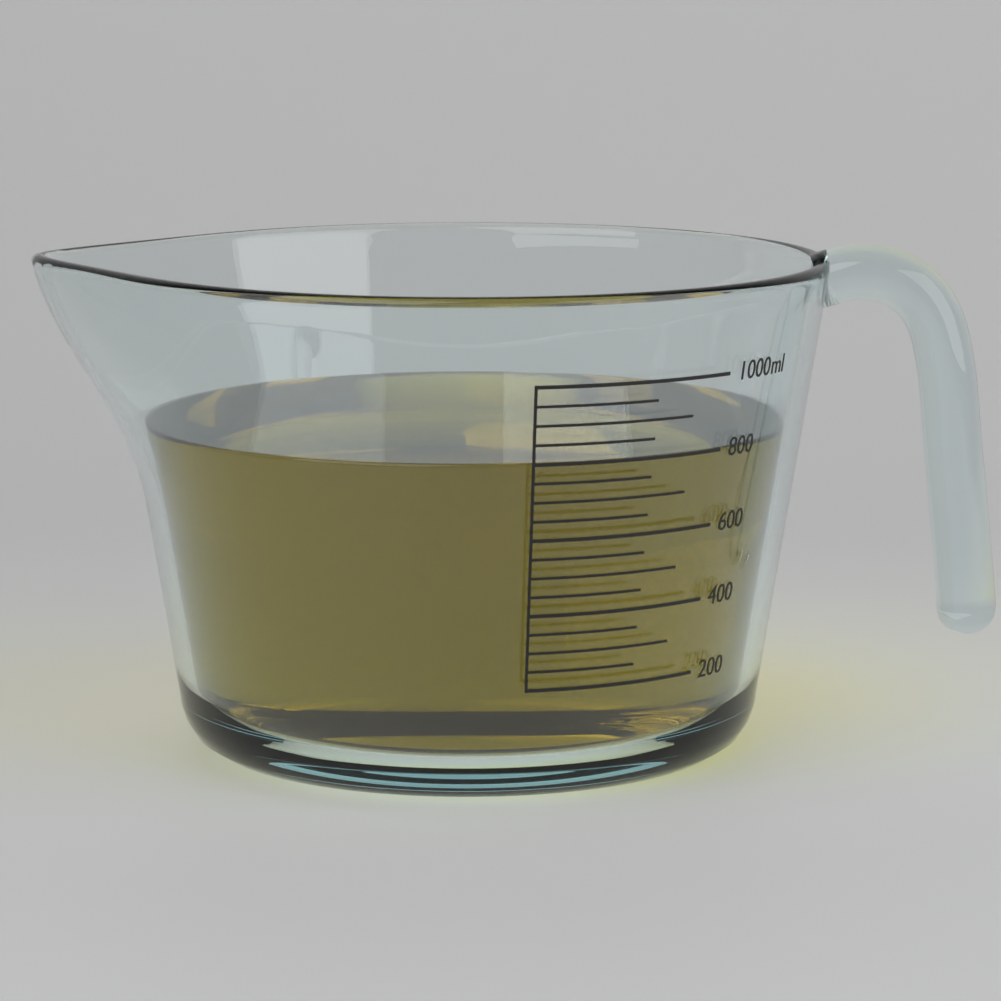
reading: 800 ml
